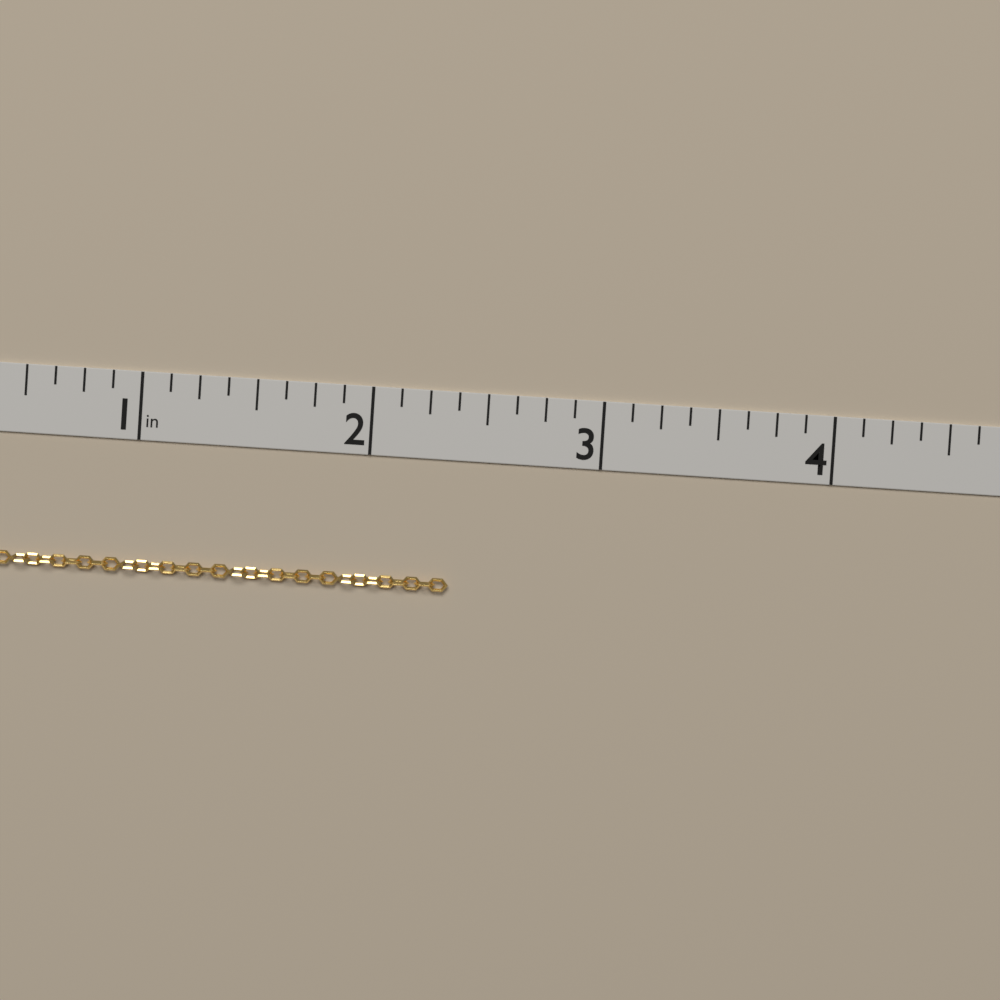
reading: 2.375 in
